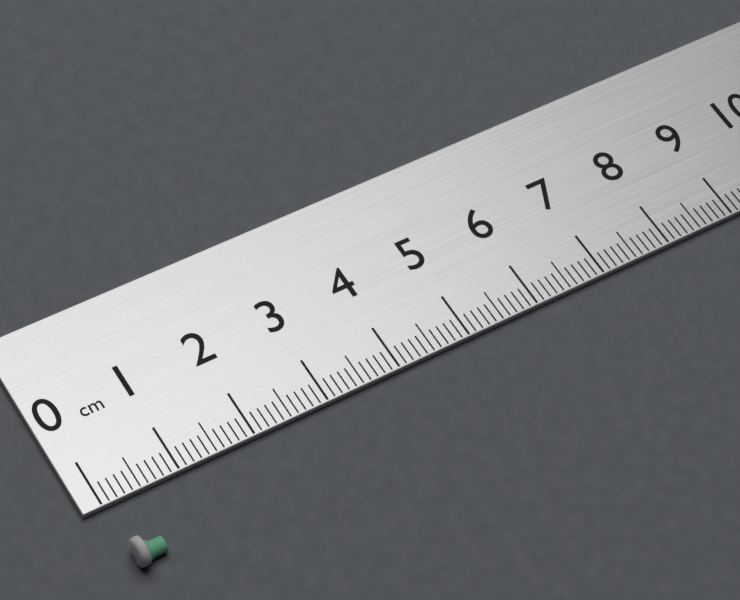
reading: 0.4 cm
